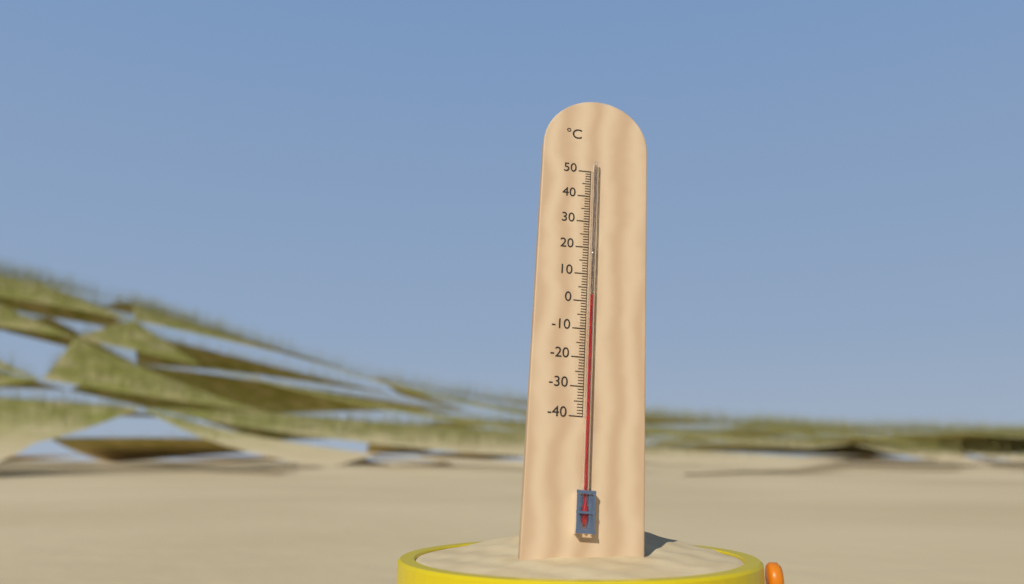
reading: 2 °C
